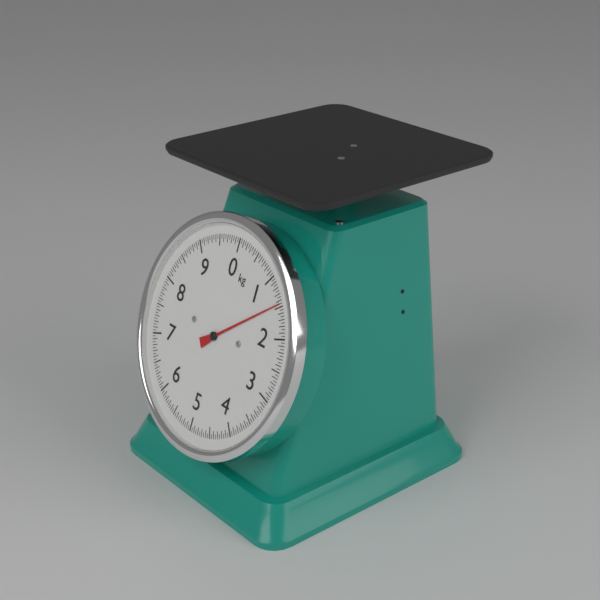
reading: 1.45 kg
